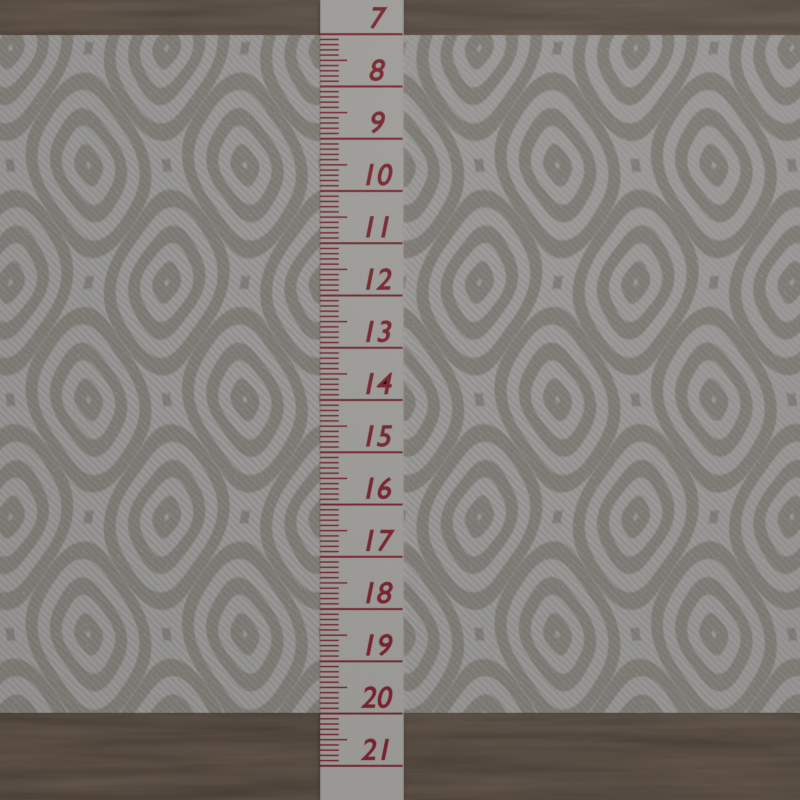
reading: 20.0 (no unit)
